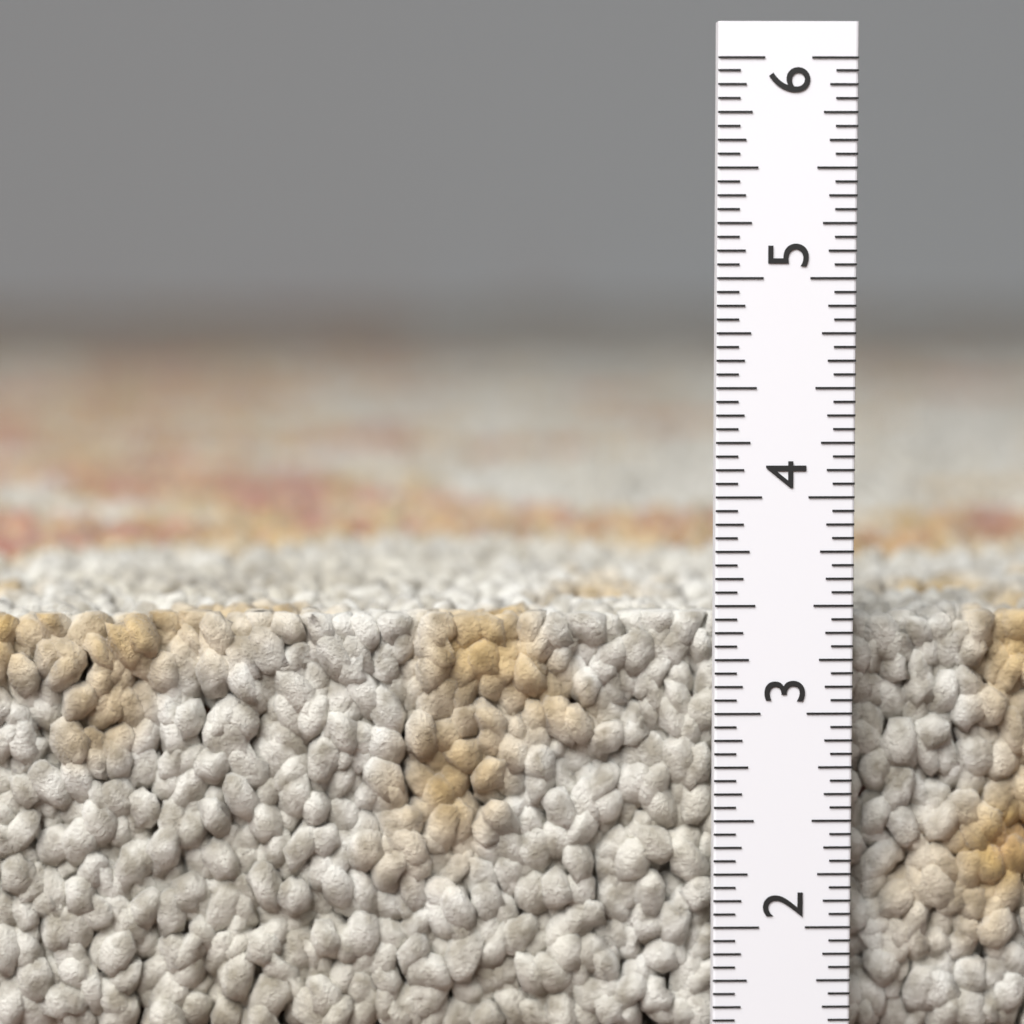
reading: 3.4375 in
